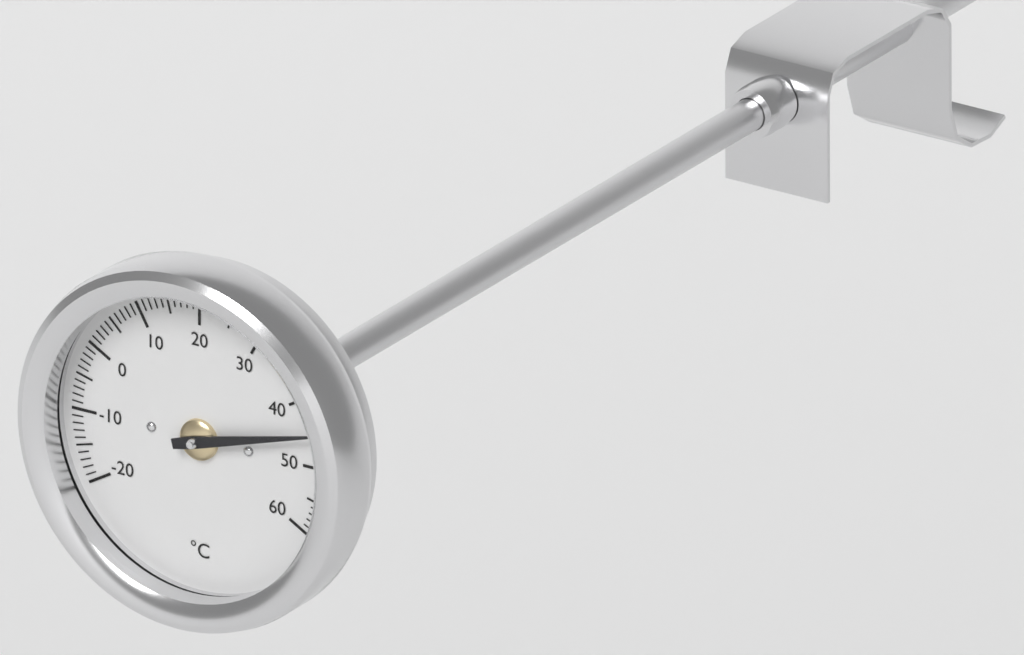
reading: 45 °C
